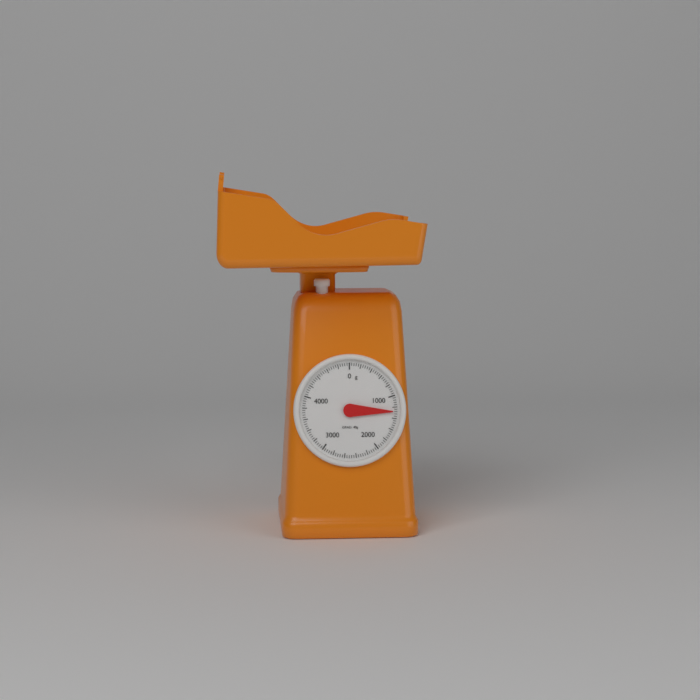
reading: 1280 g
